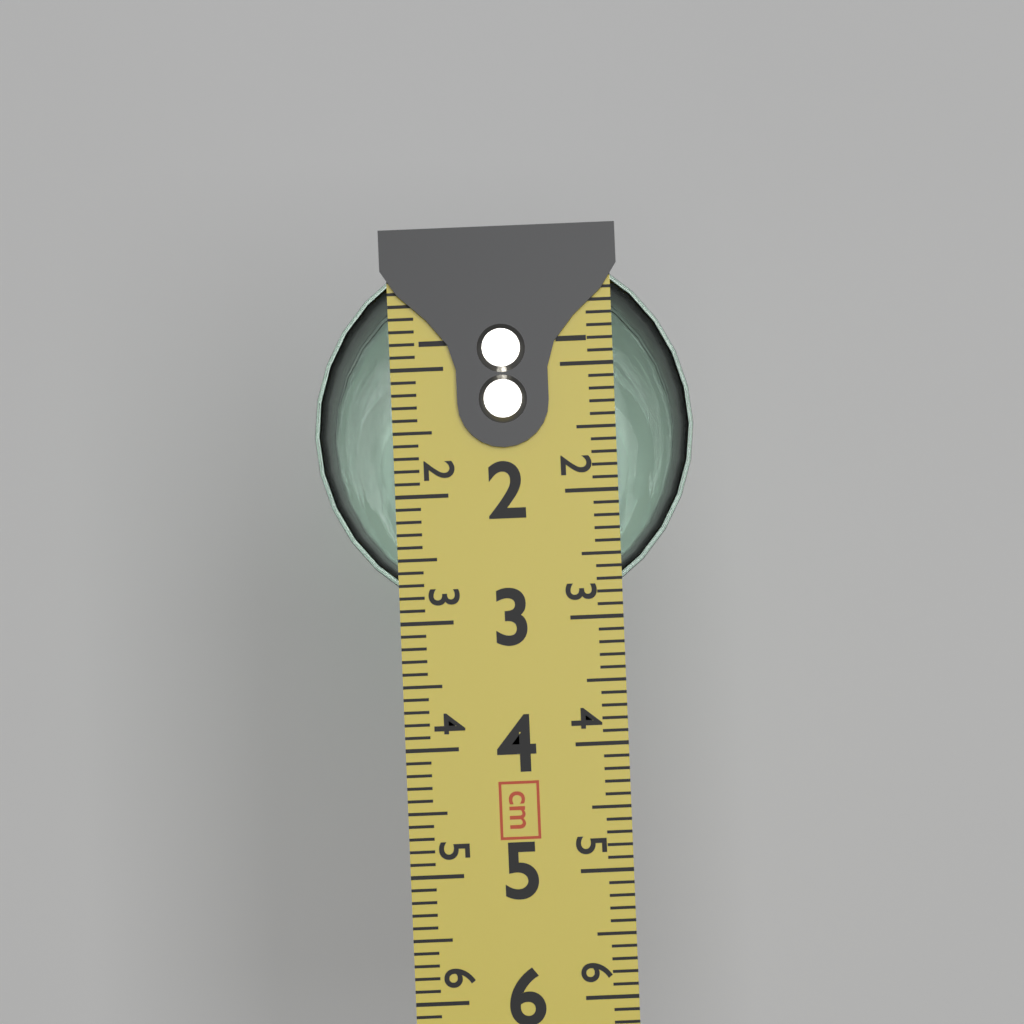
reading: 3.0 cm
